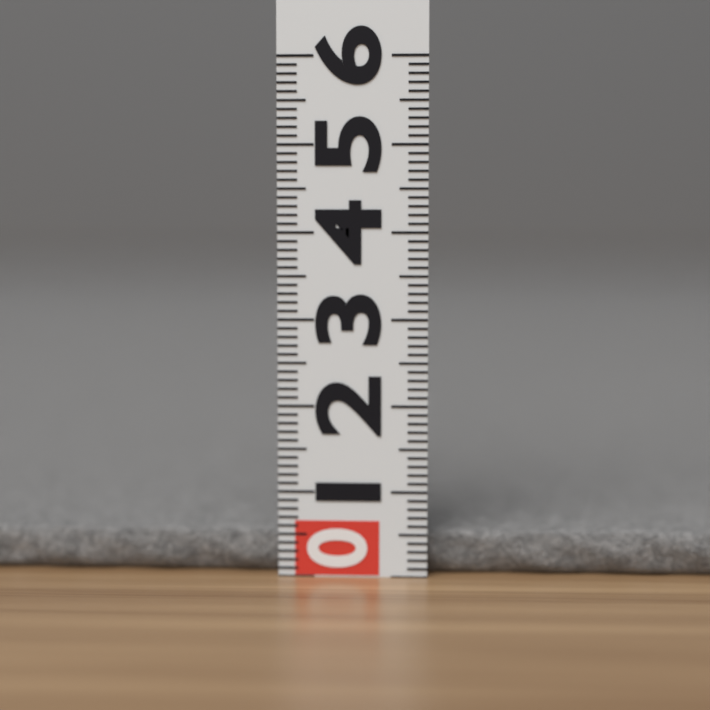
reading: 0.5 (no unit)
